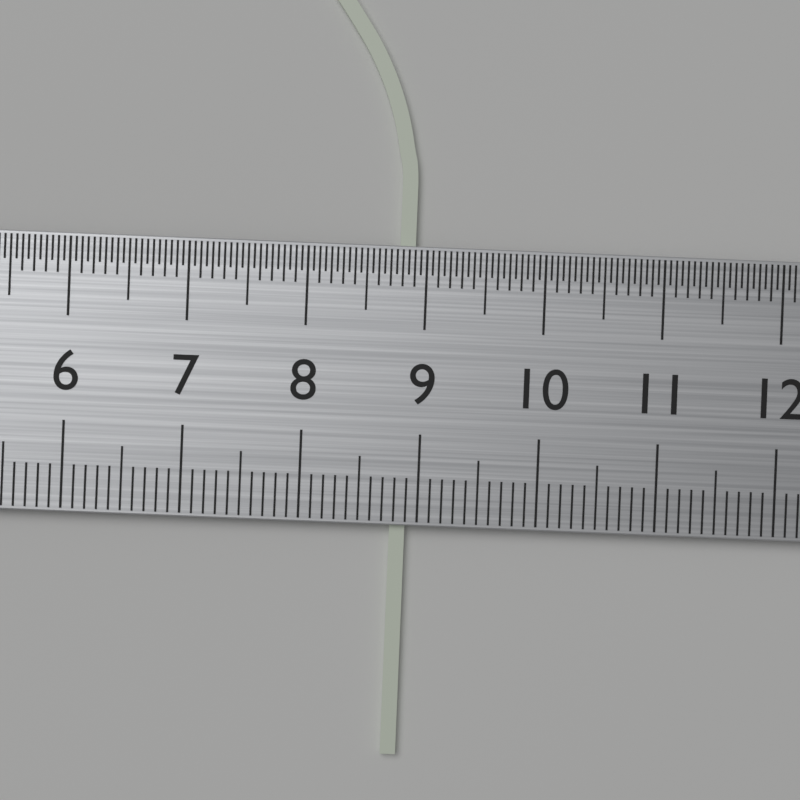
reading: 8.9 cm
